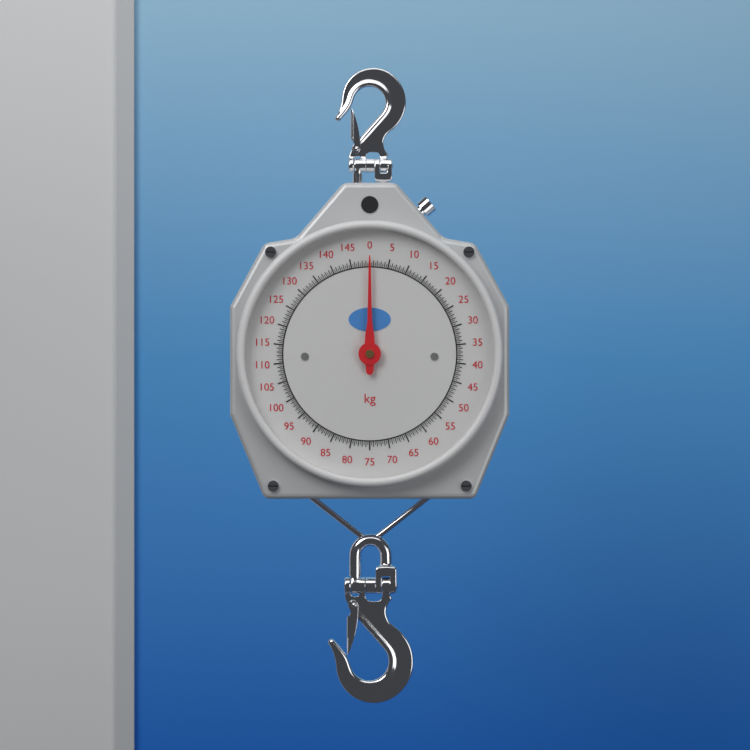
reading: 0.0 kg
